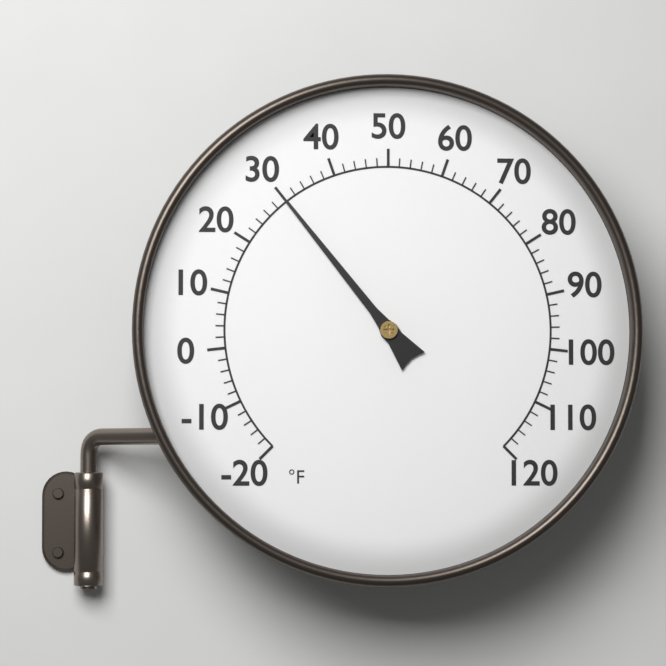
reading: 30 °F
